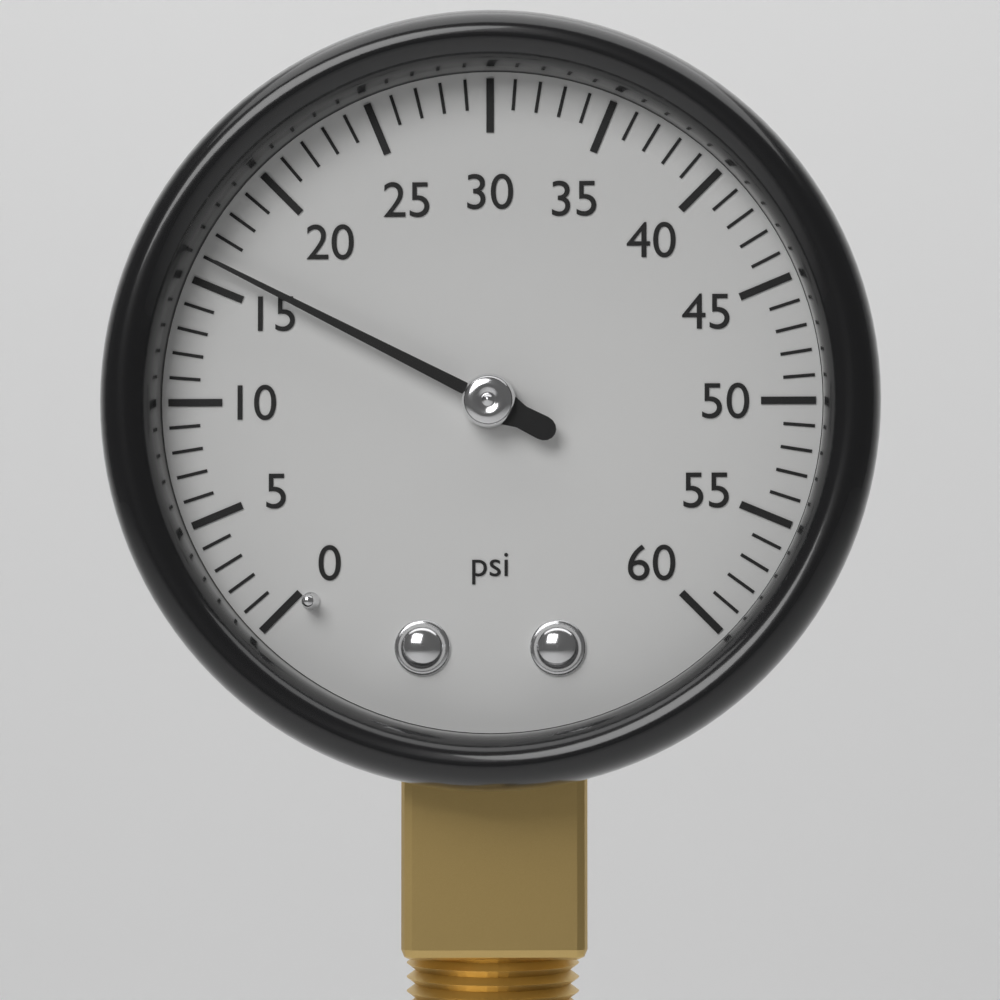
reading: 16 psi
